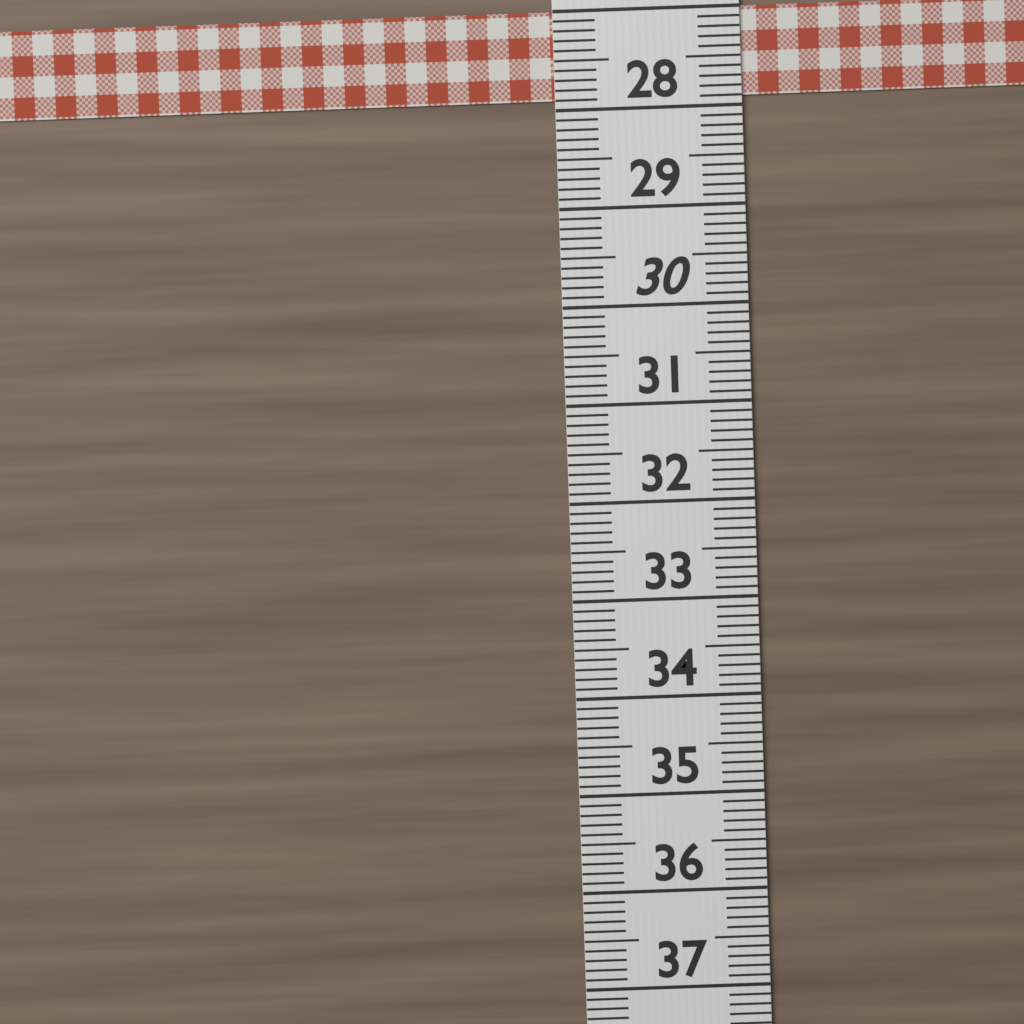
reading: 27.9 (no unit)
